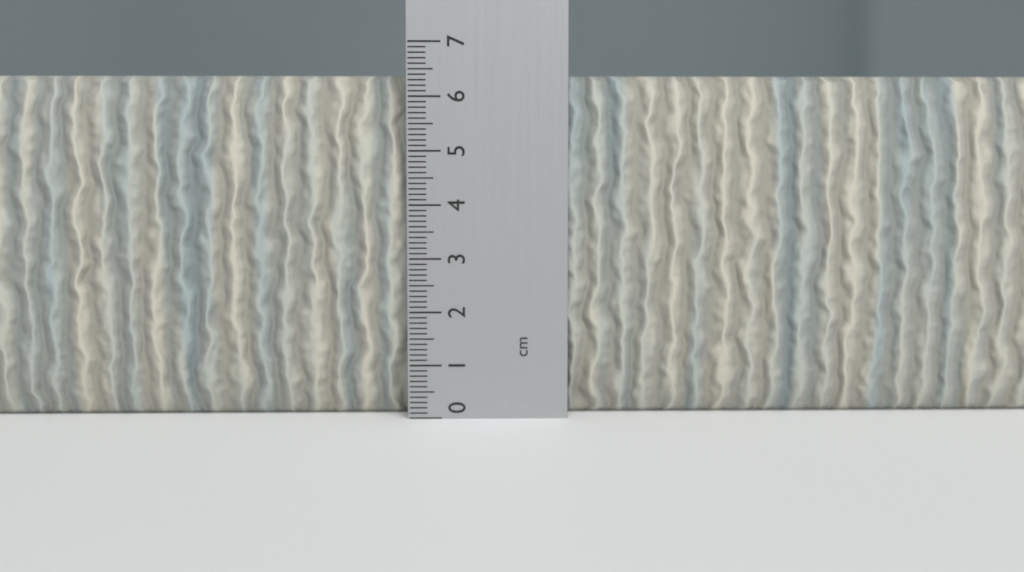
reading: 6.4 cm
